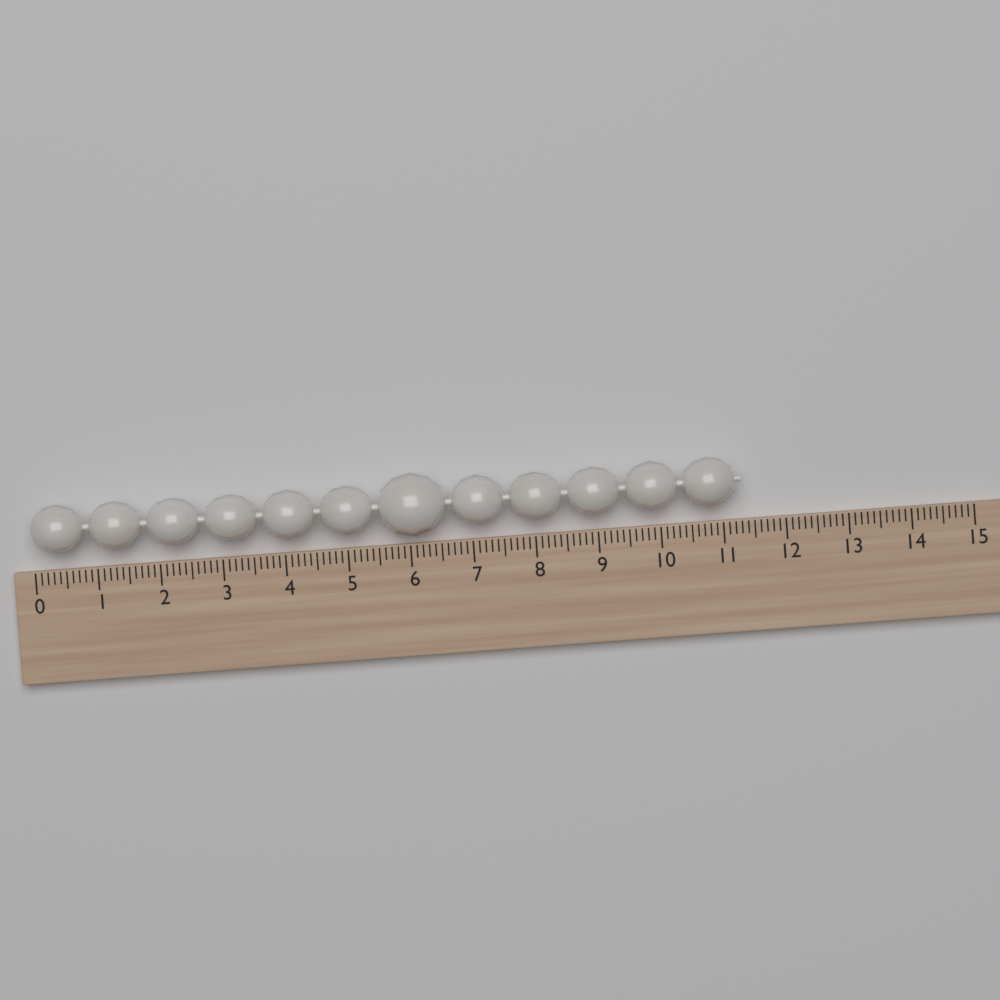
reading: 11.3 (no unit)
